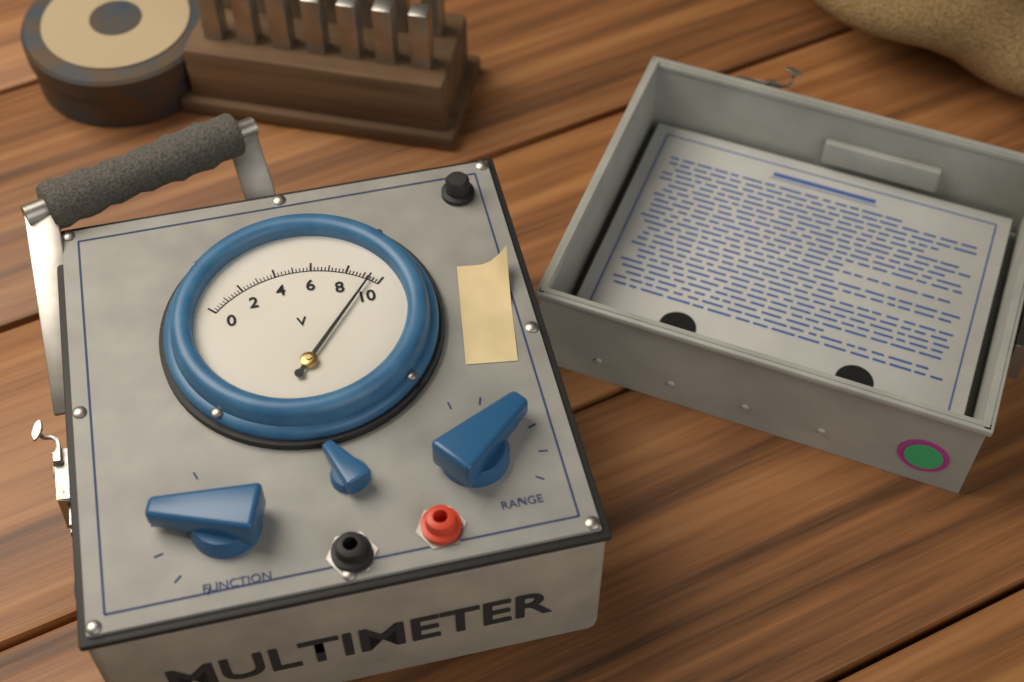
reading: 9.4 V
